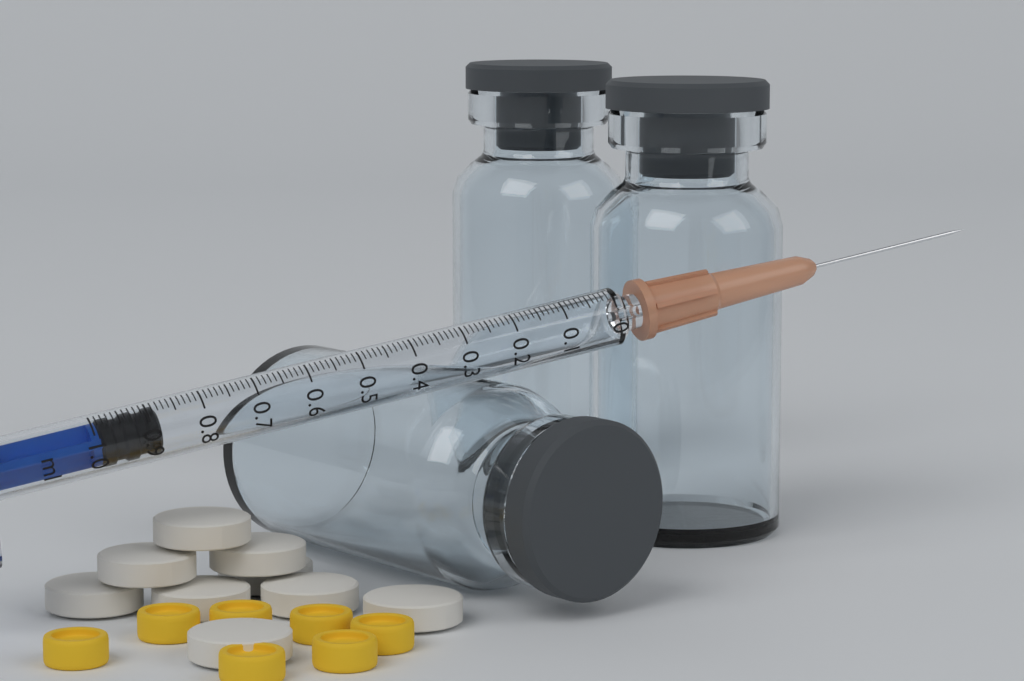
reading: 0.88 ml
